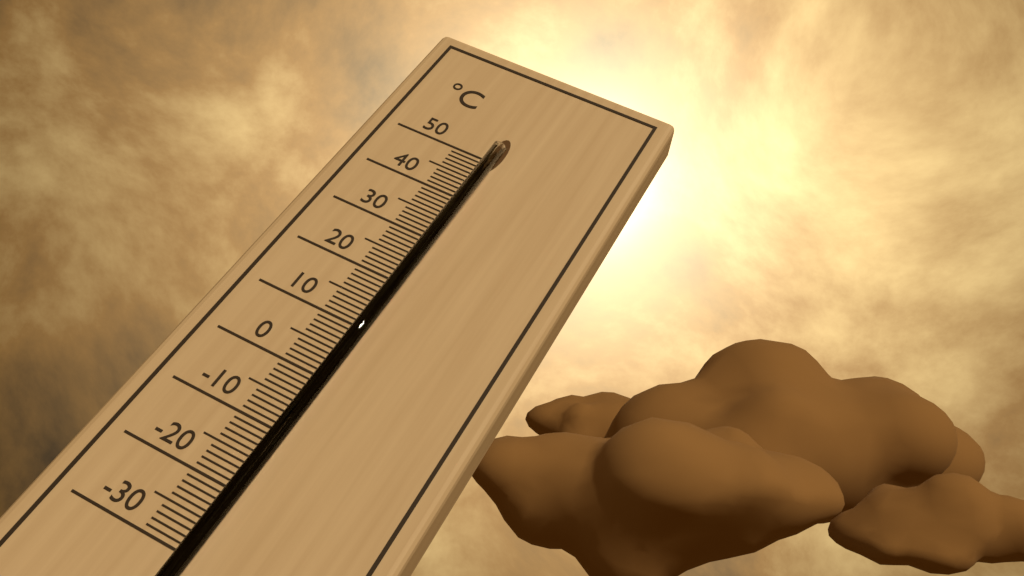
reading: 45 °C
